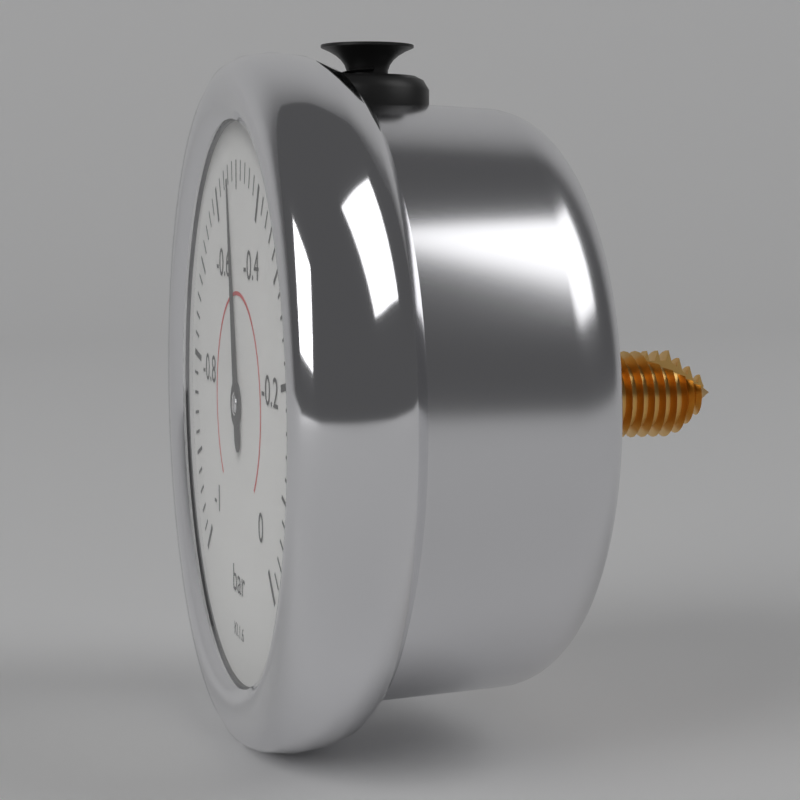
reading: -0.54 bar
